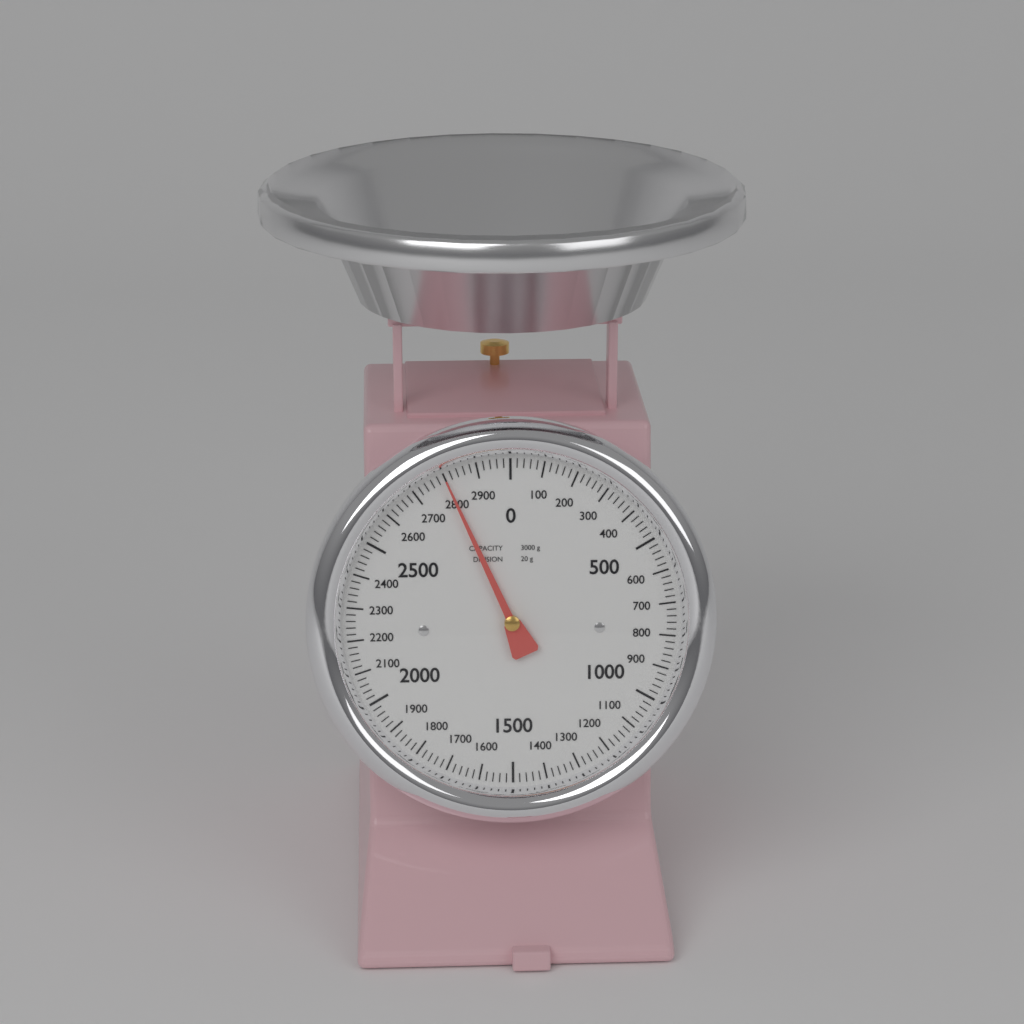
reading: 2800 g
